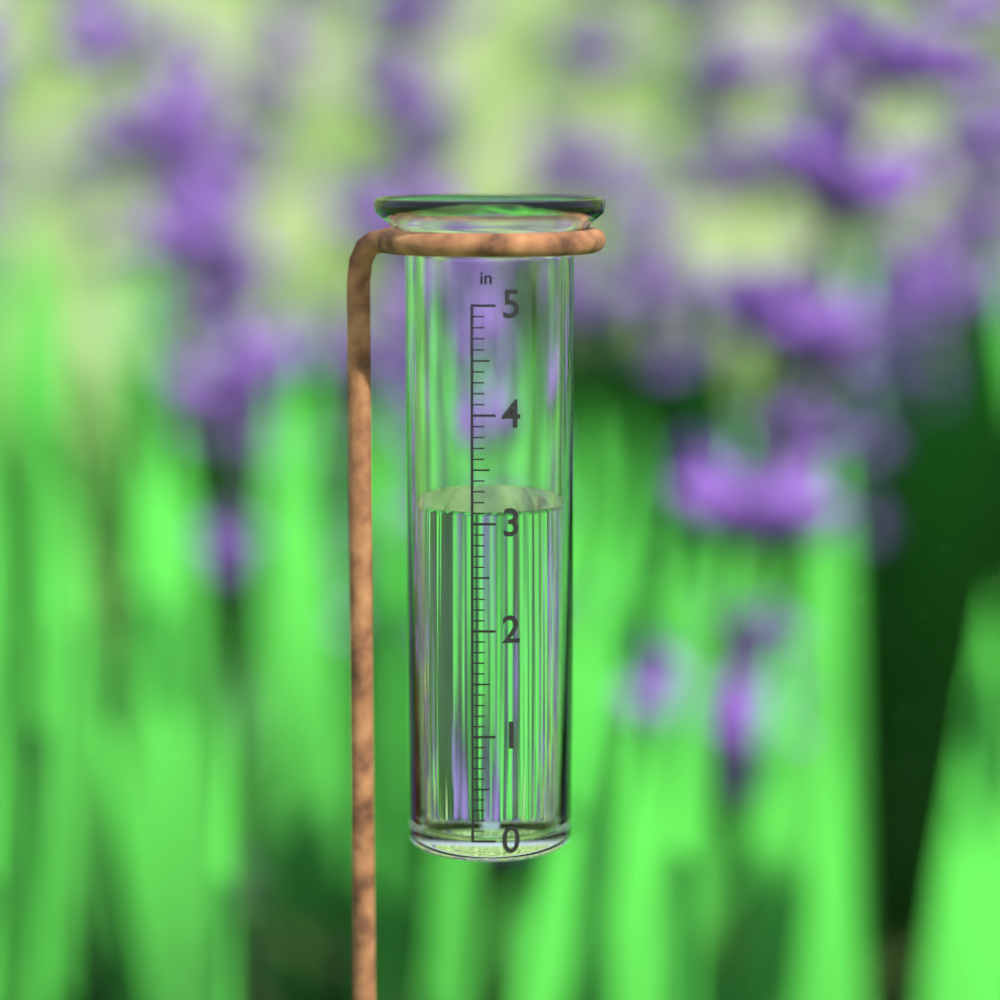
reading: 3.1 in
